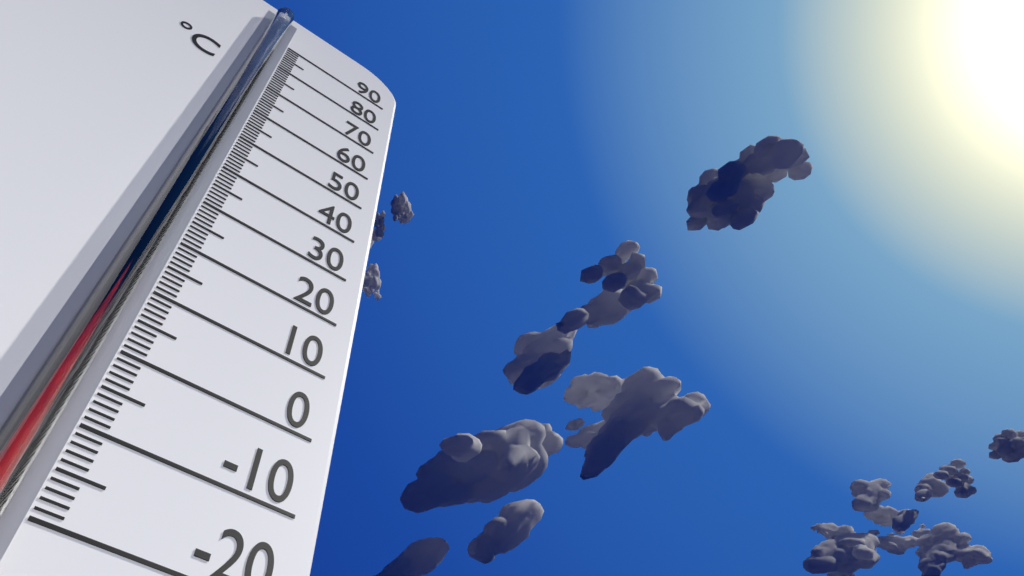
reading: 14 °C
